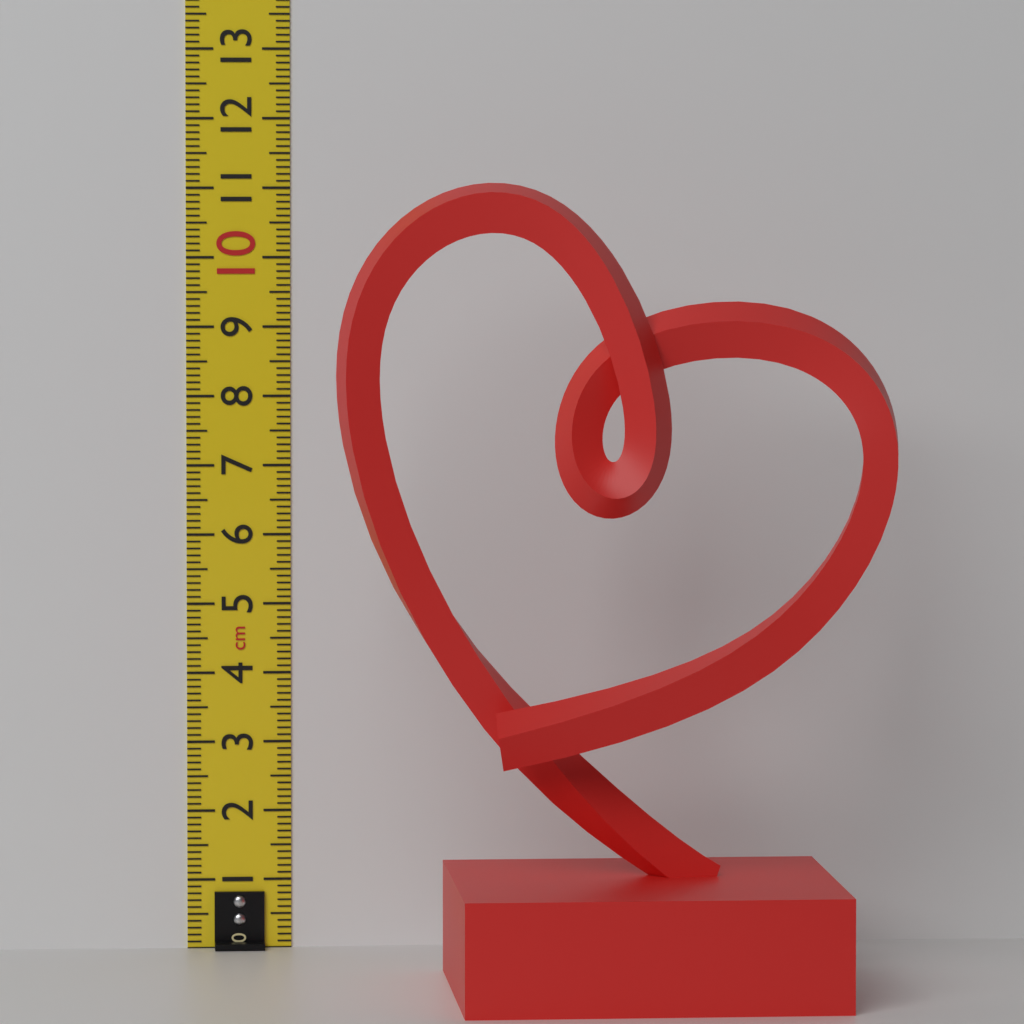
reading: 11.1 cm
